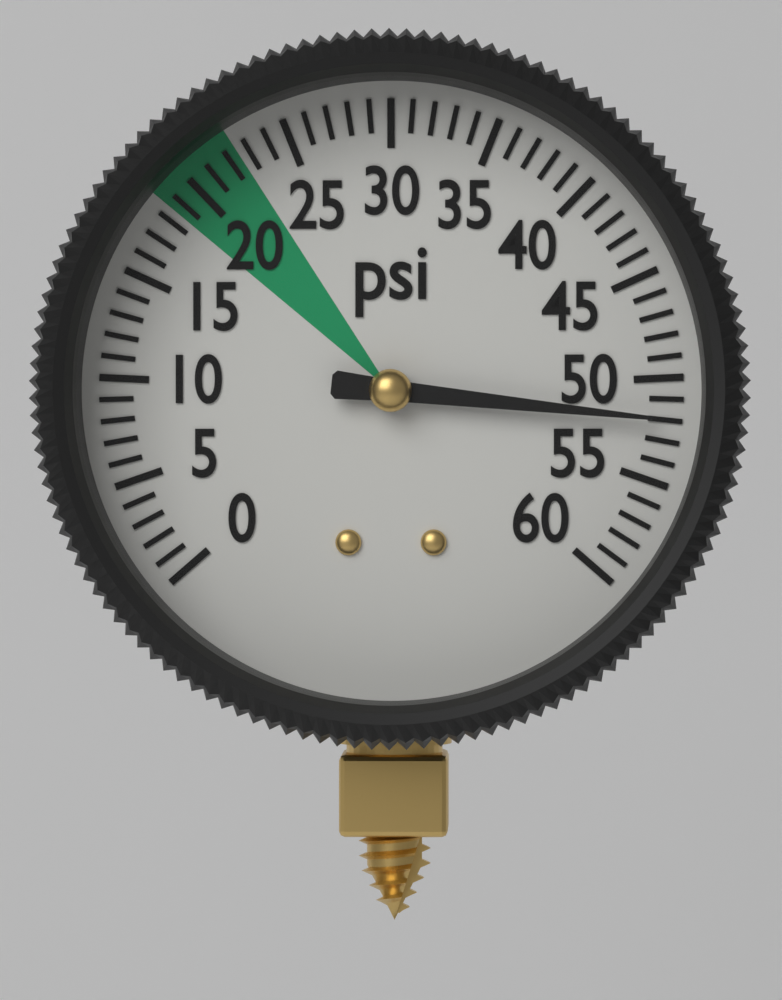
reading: 52 psi
